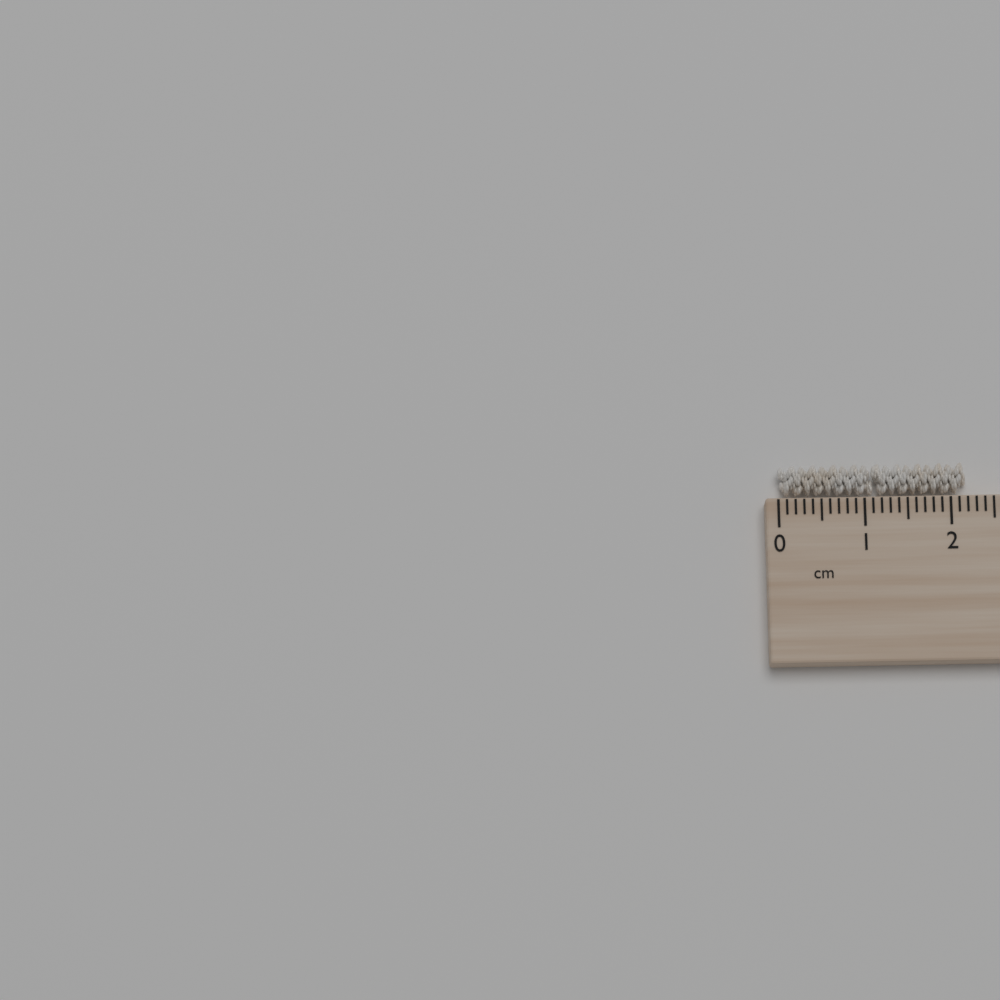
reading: 2.2 cm
